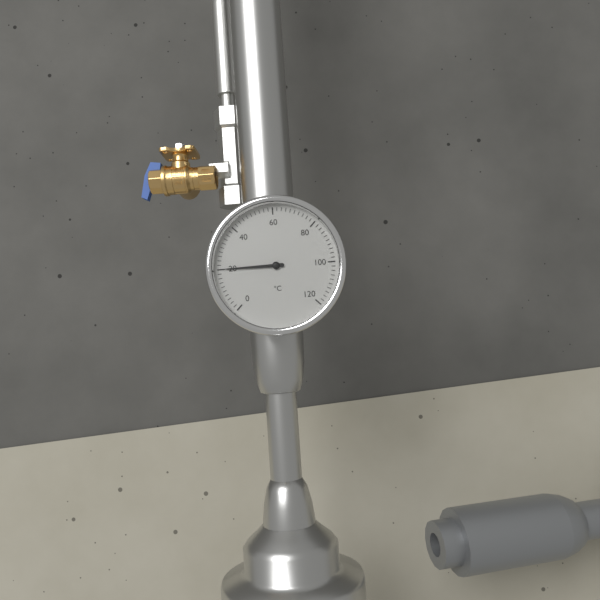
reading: 20 °C
